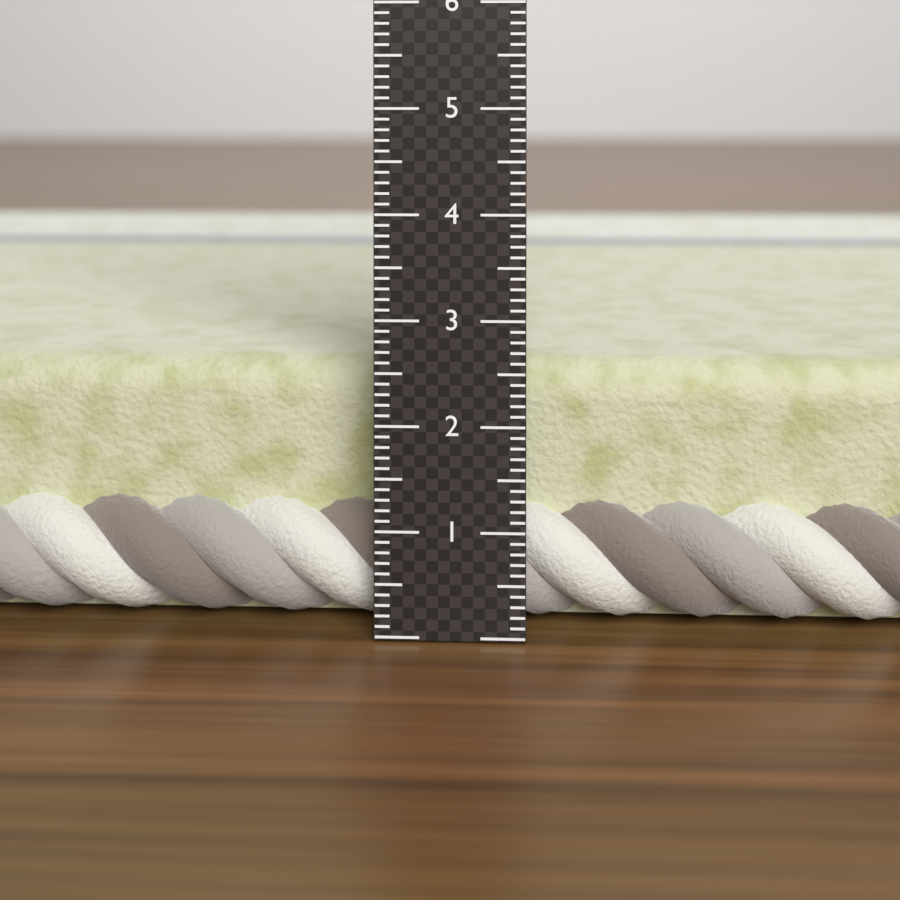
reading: 2.5 cm
